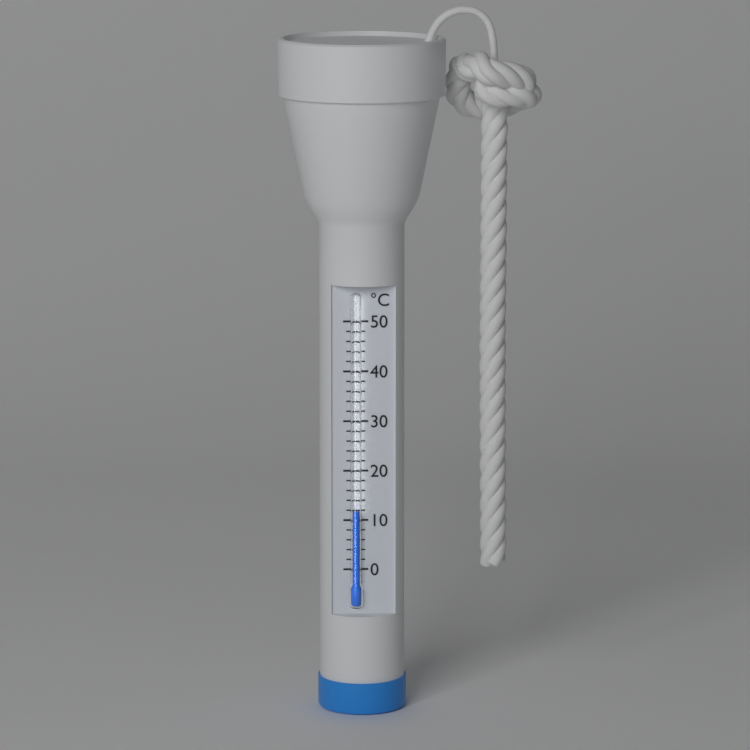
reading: 12 °C
